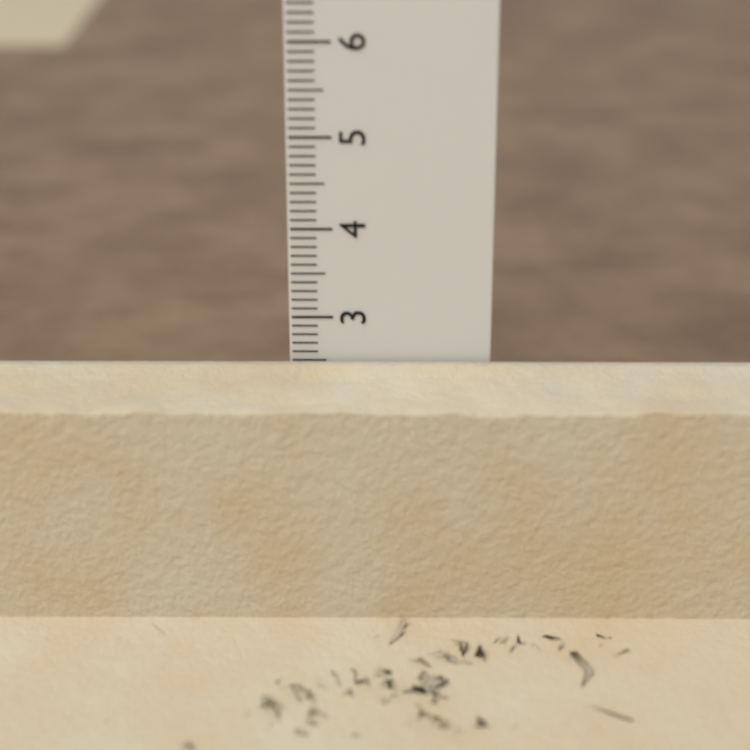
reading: 2.5 cm
